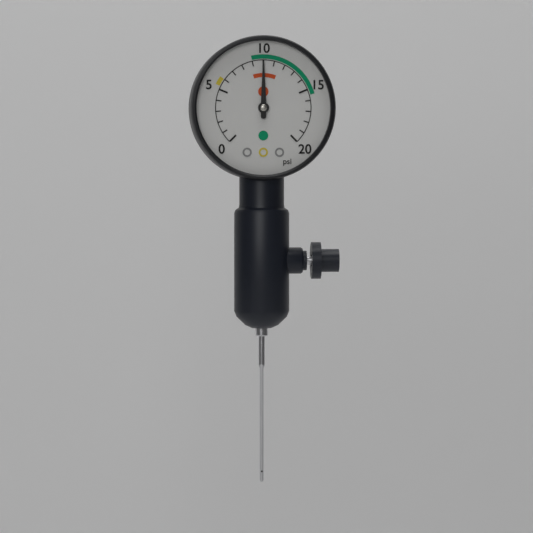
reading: 10 psi
